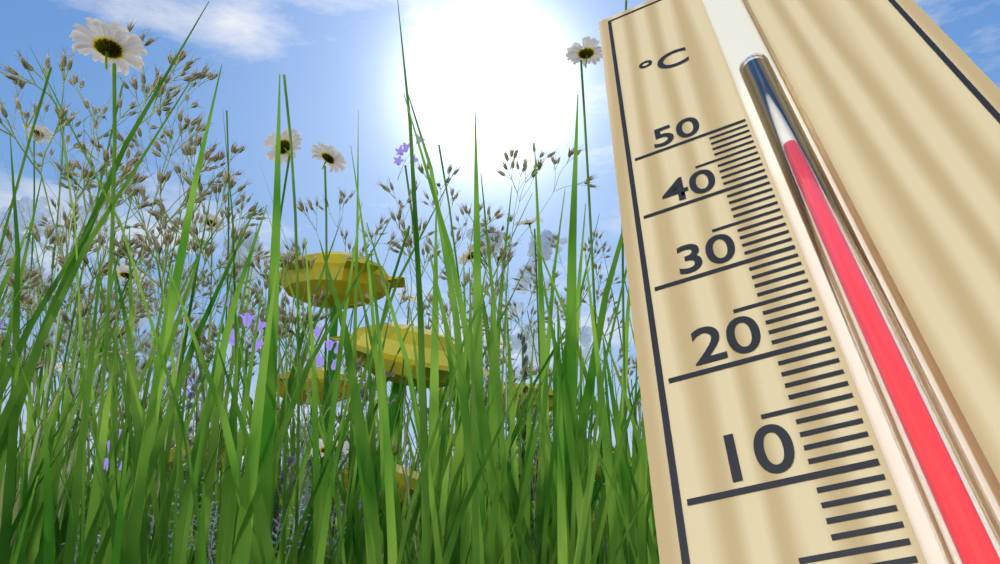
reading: 43 °C
